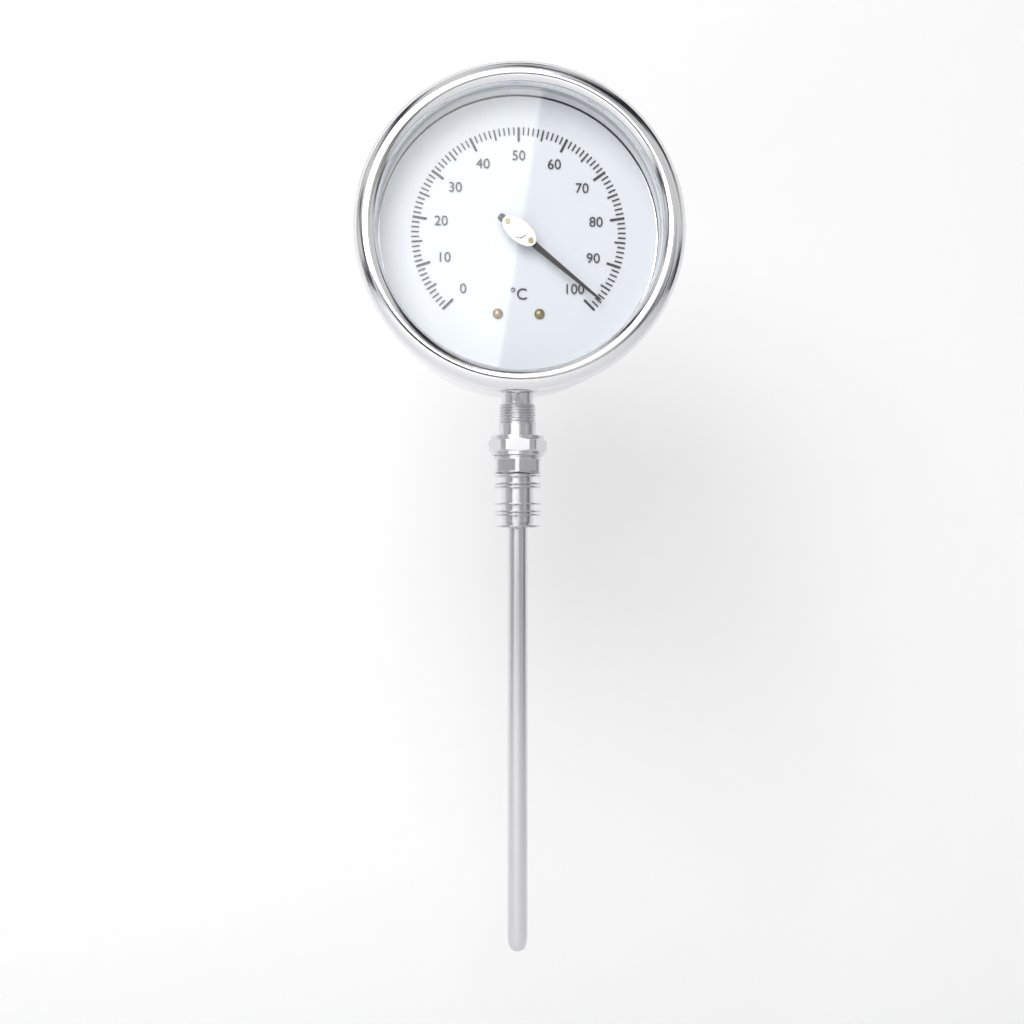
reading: 98 °C
